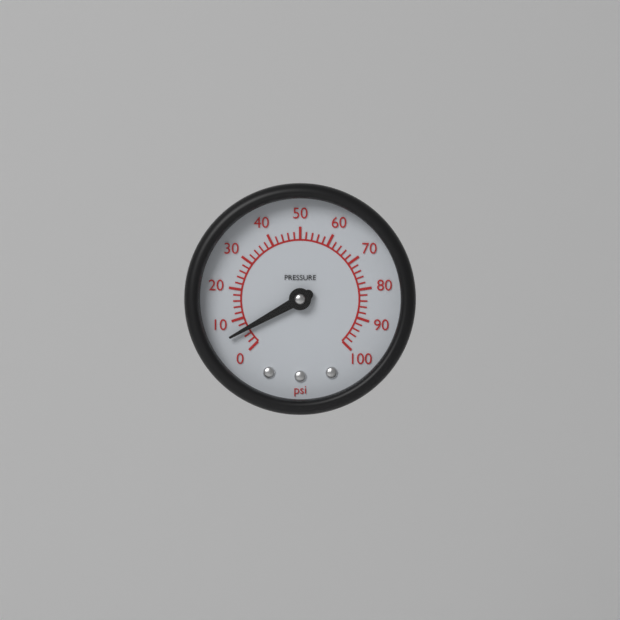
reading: 6 psi
